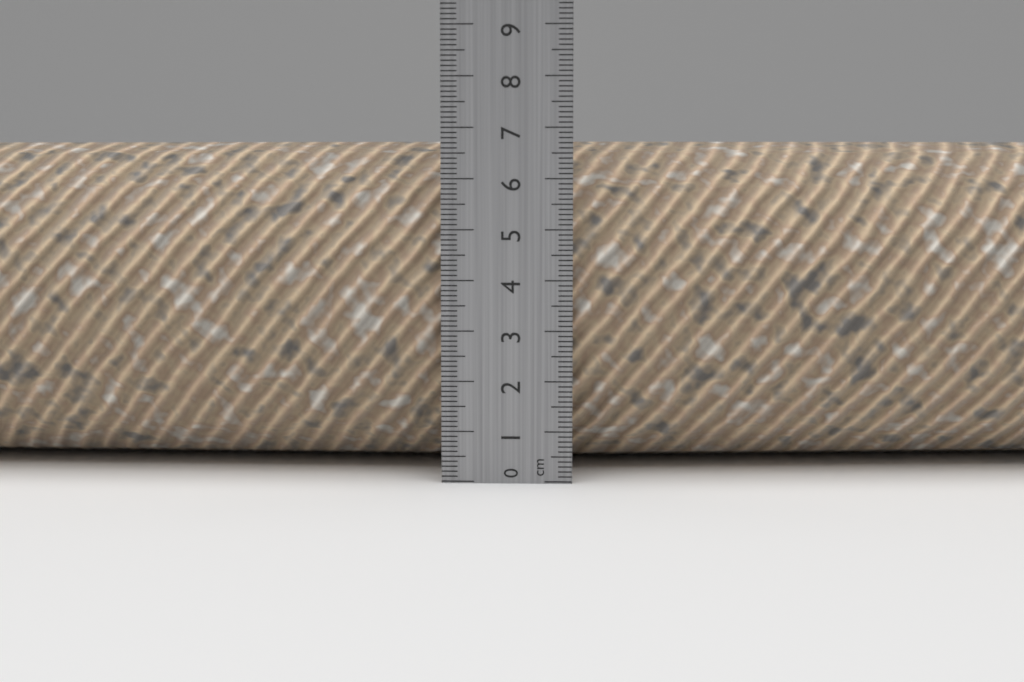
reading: 6.8 cm
